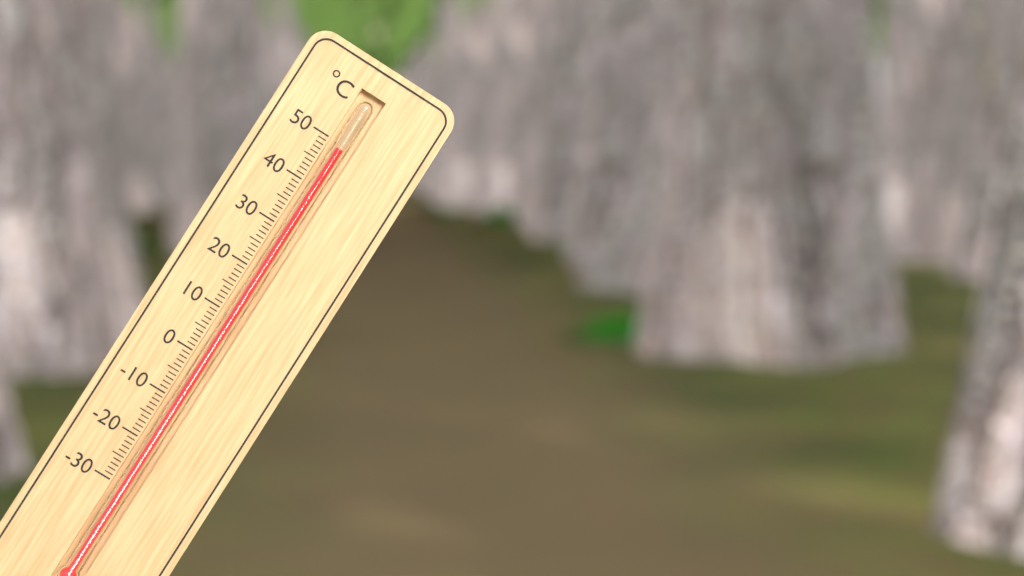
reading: 49 °C
